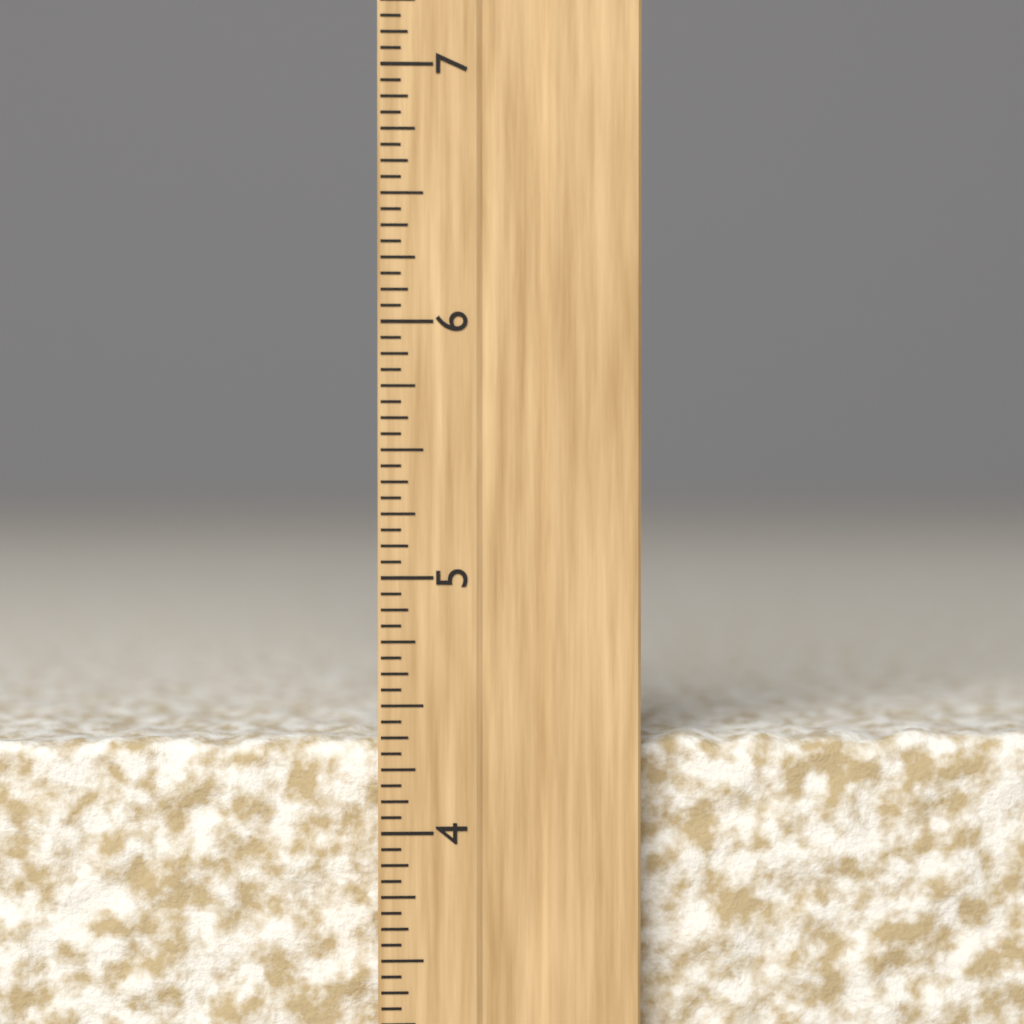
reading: 4.3750 inch
